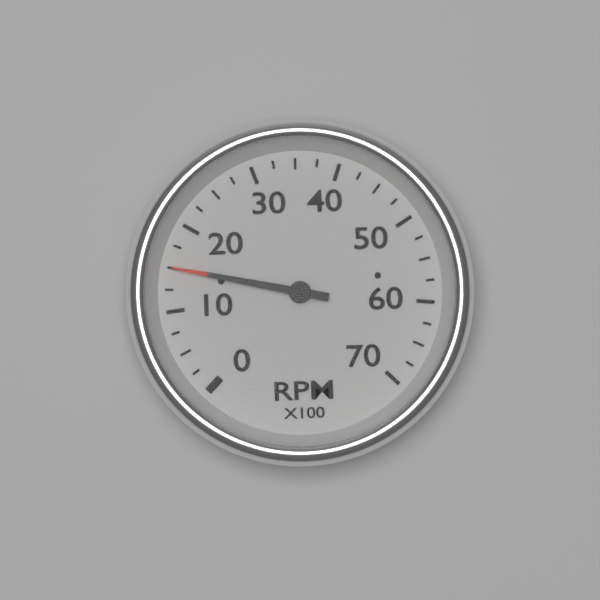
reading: 1500 RPM
